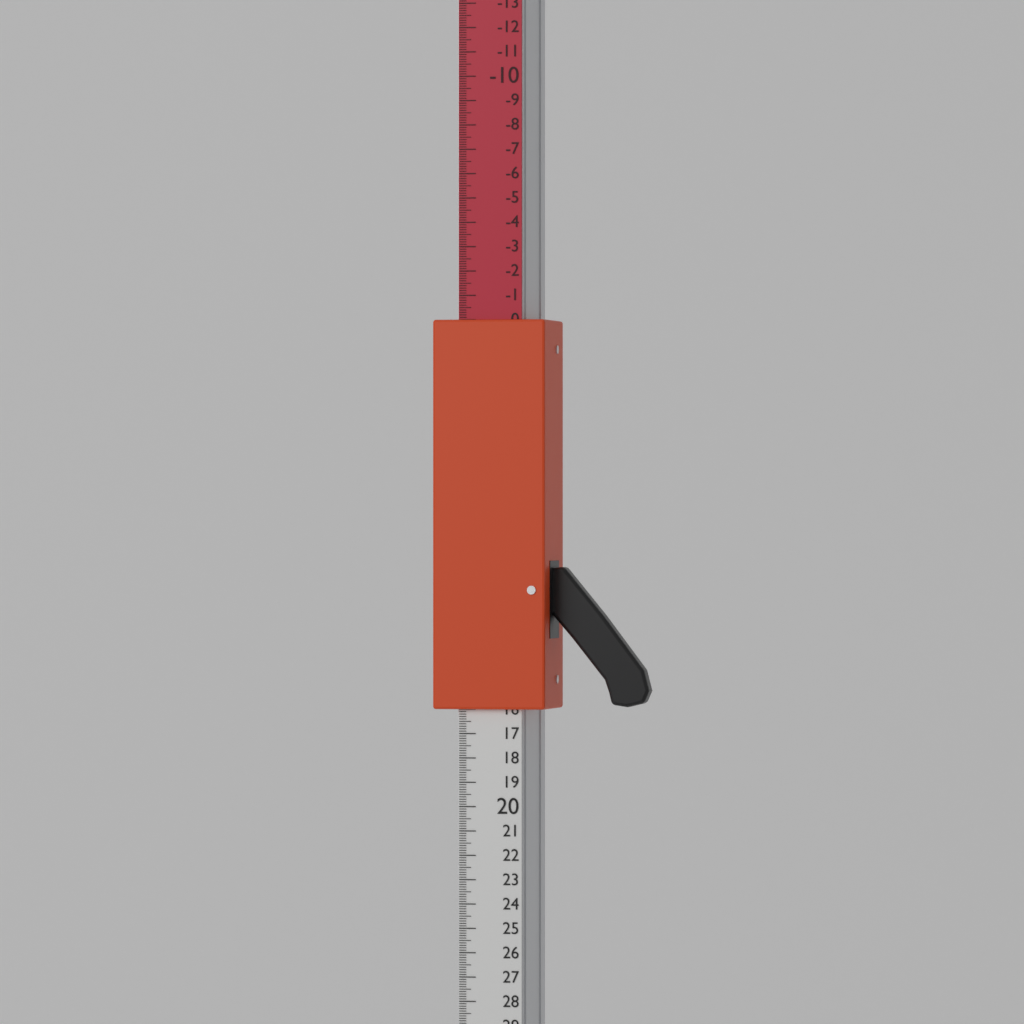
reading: 16.0 (no unit)
